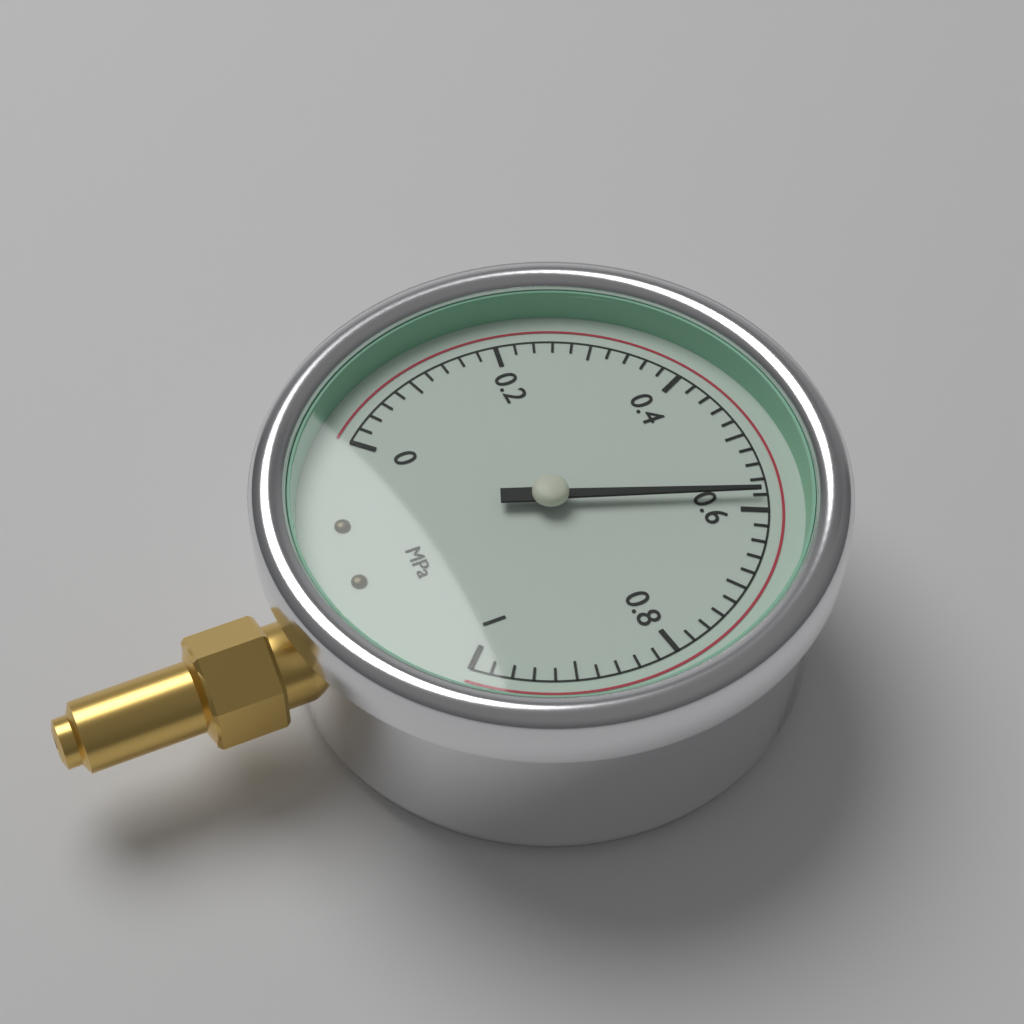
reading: 0.58 MPa
